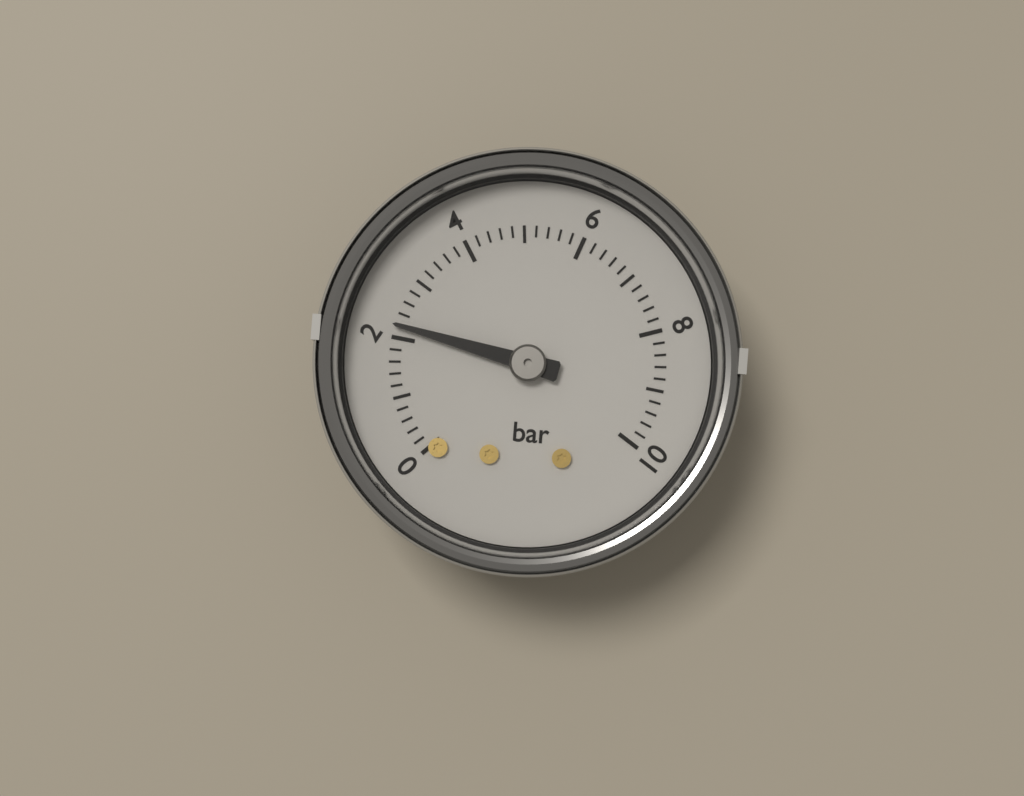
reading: 2.2 bar
